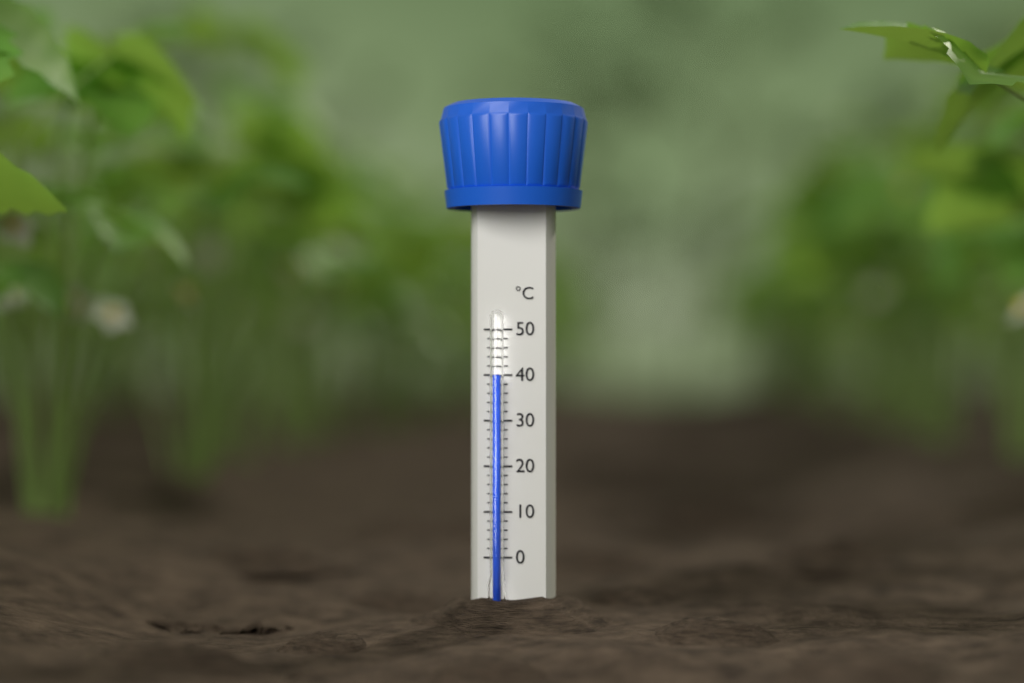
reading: 40 °C
